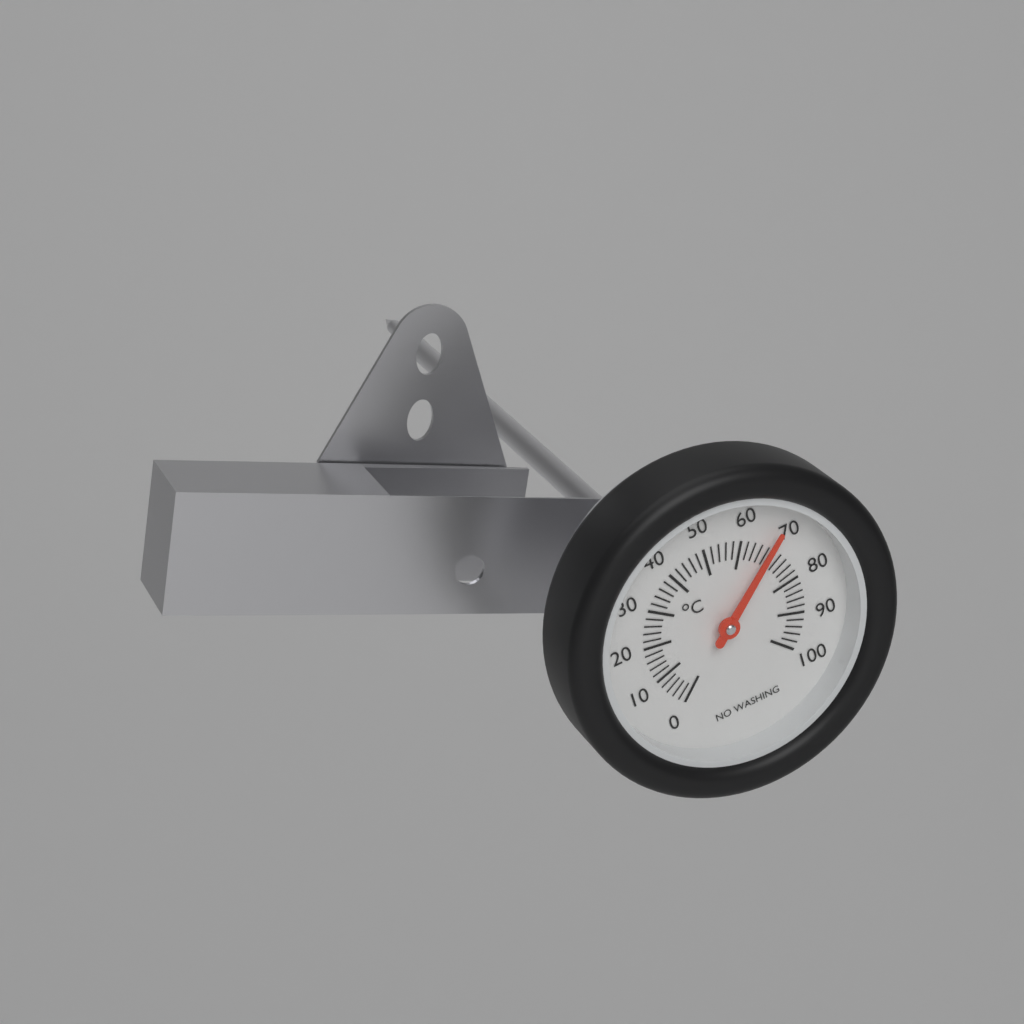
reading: 68 °C
